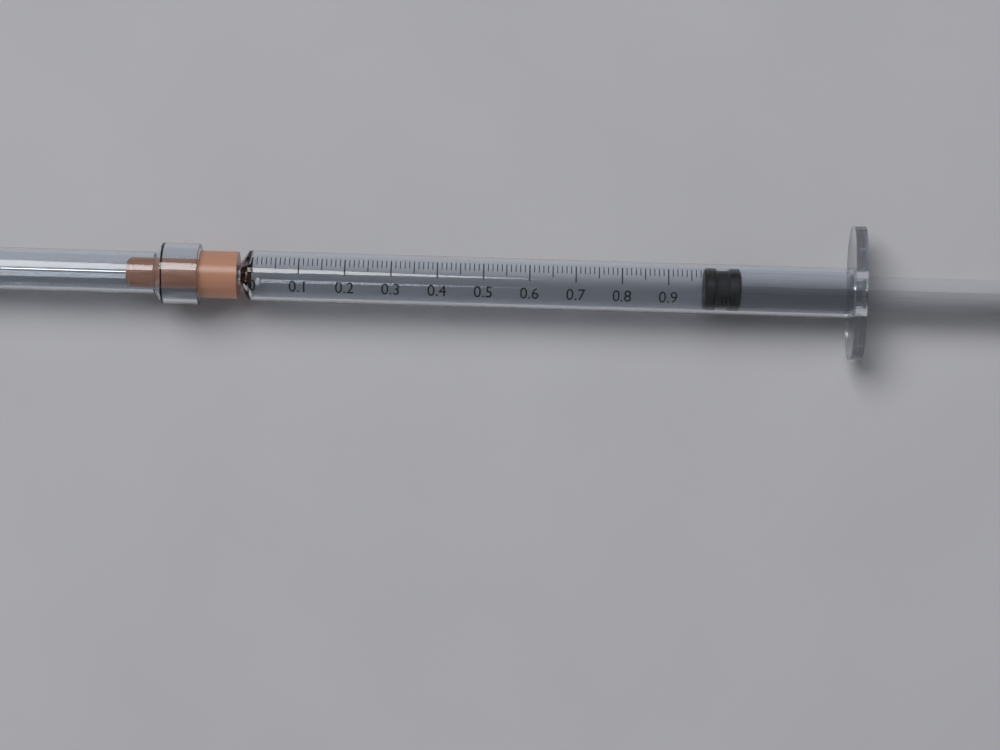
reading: 0.98 ml
